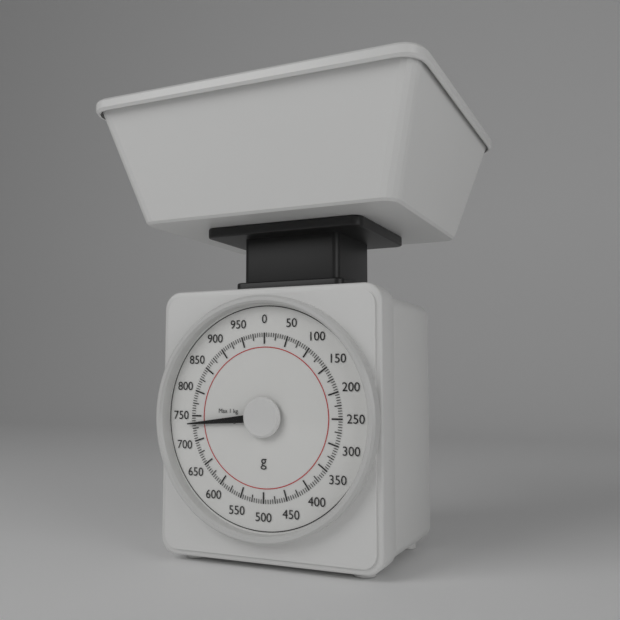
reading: 735 g
